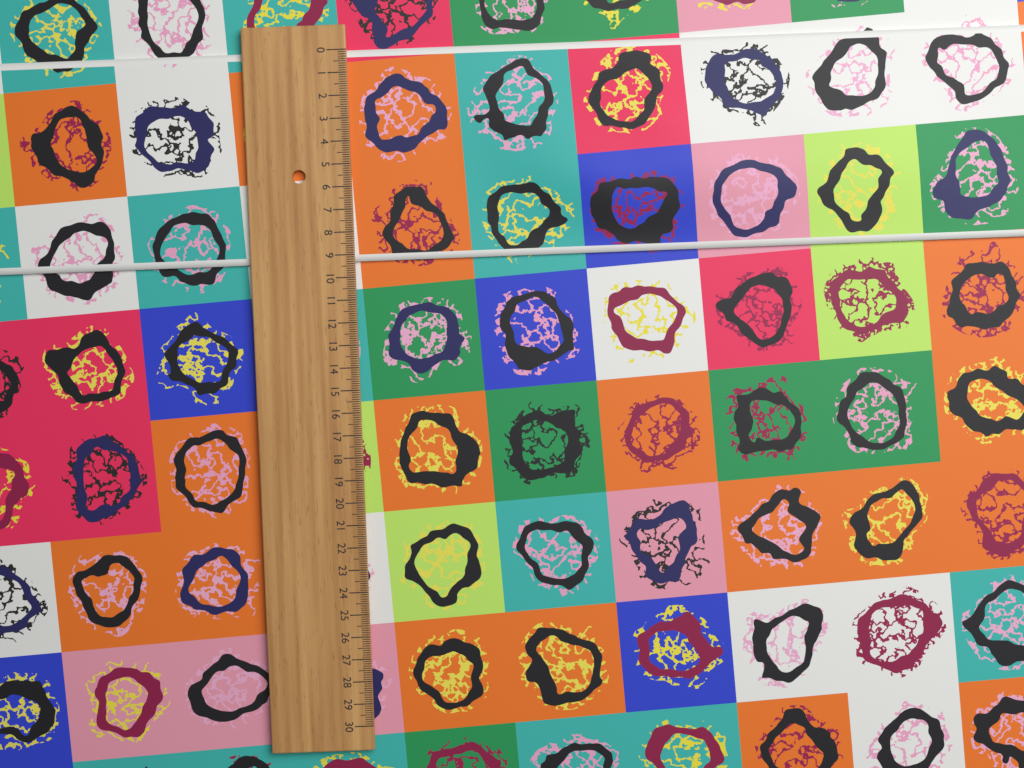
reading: 9.3 (no unit)
